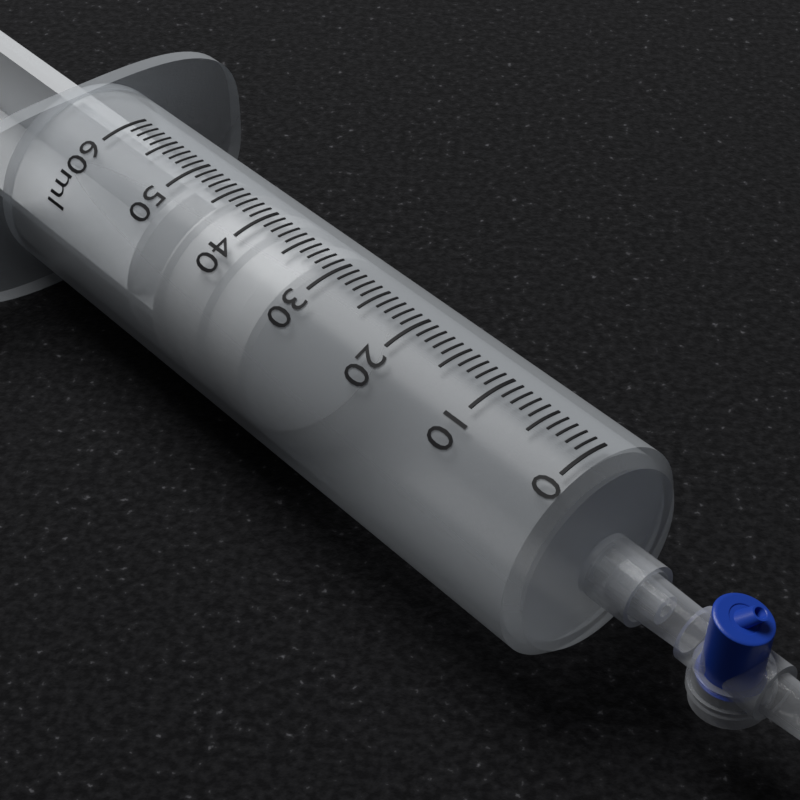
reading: 32 ml
